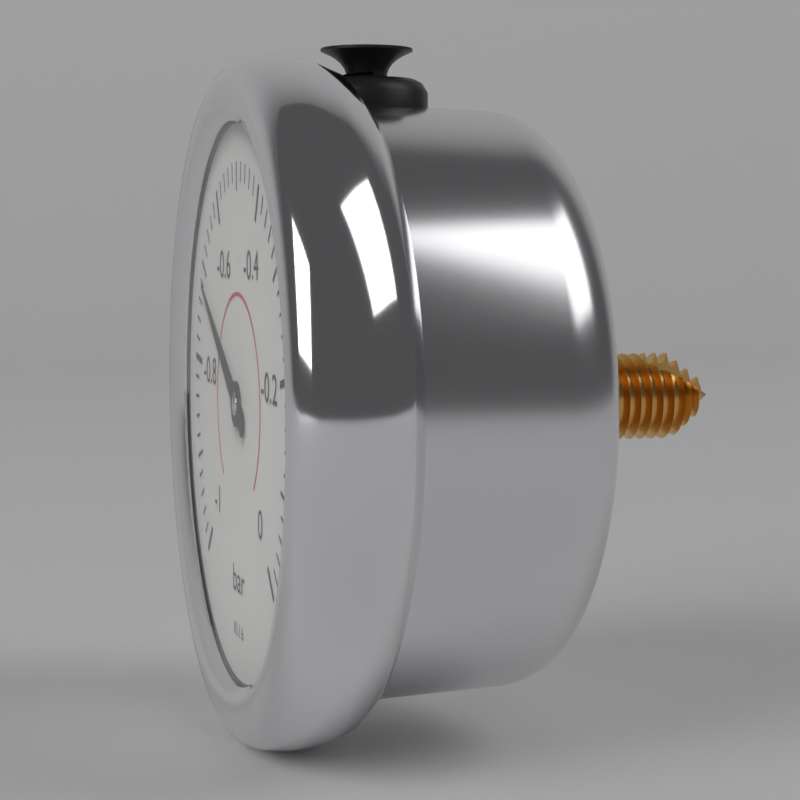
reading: -0.72 bar
